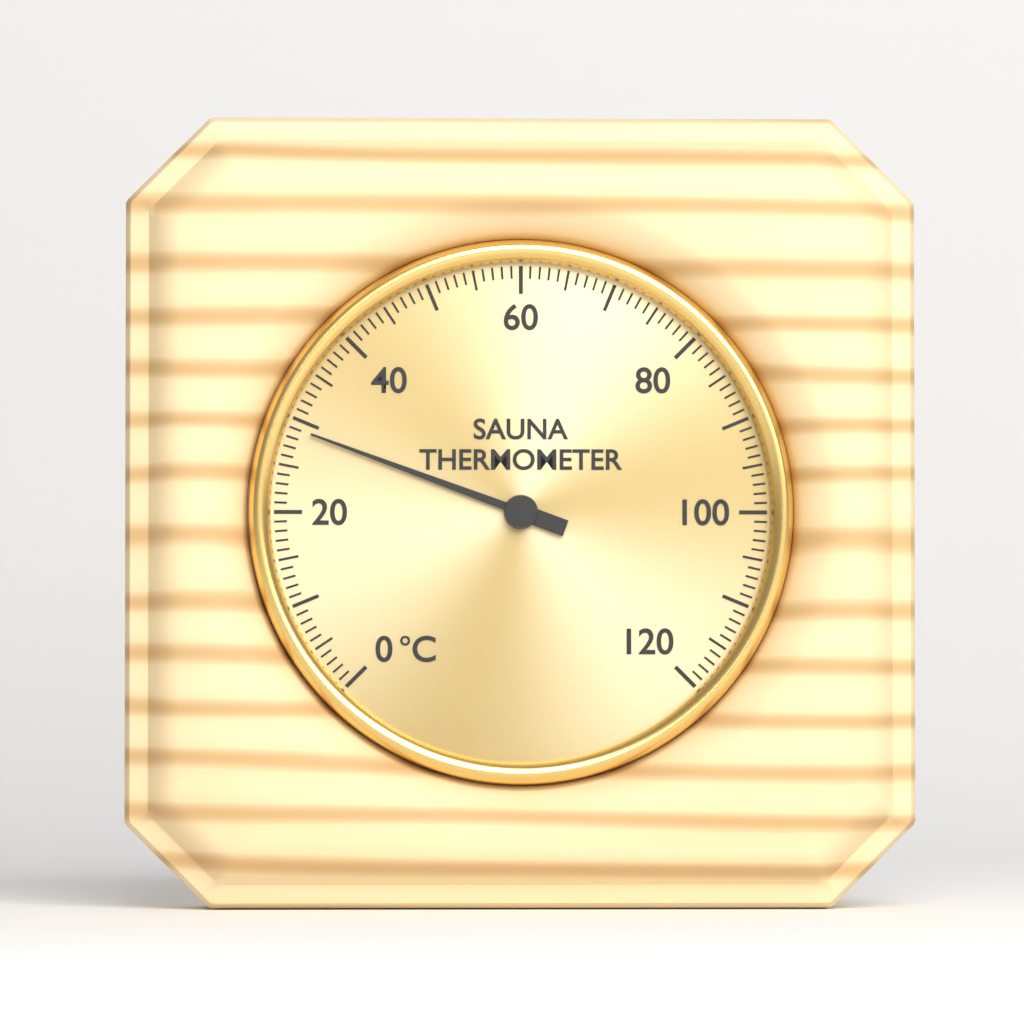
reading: 29 °C
